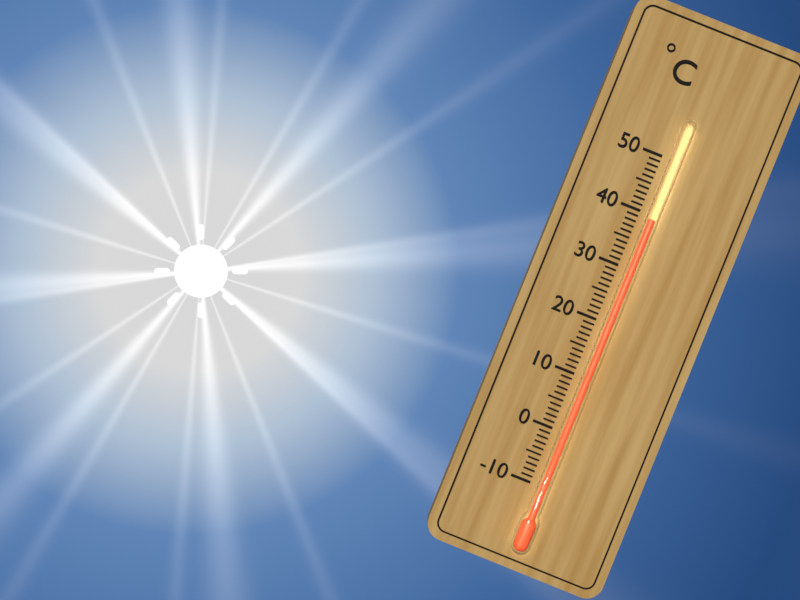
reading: 39 °C
